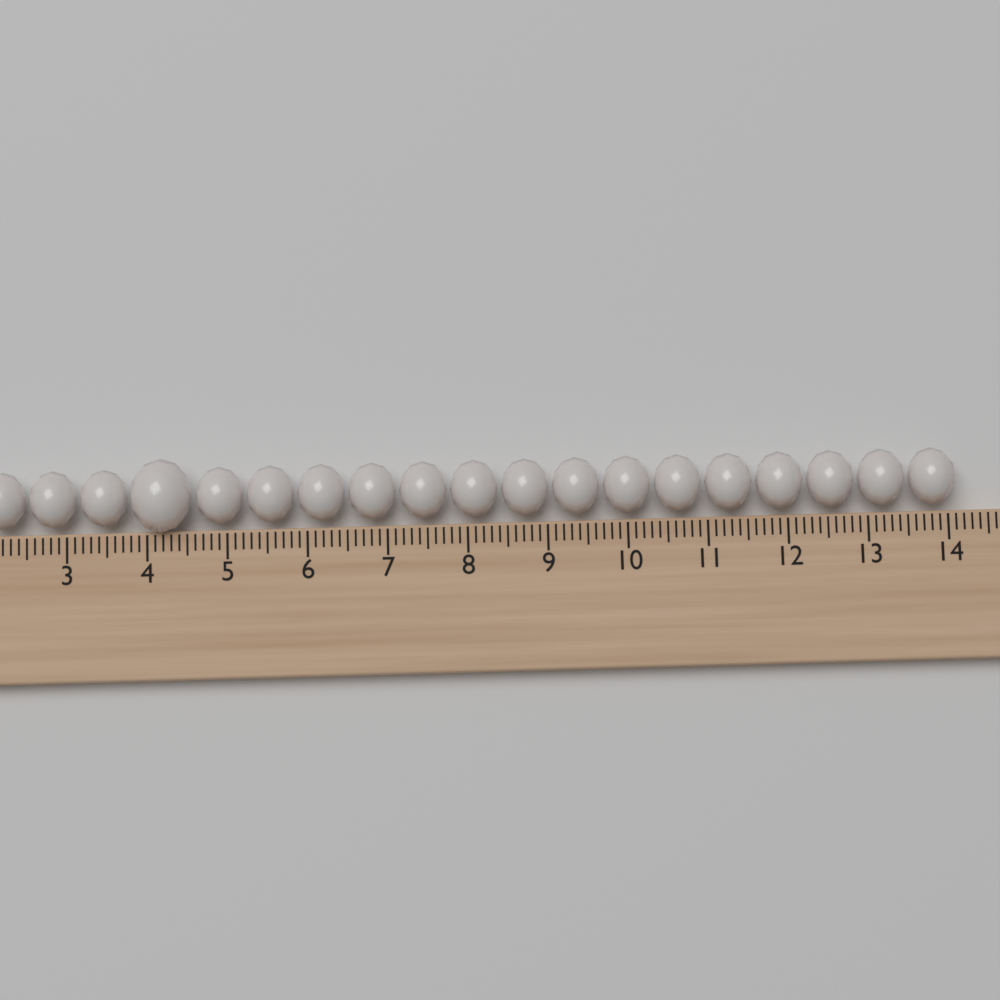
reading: 14.1 (no unit)
